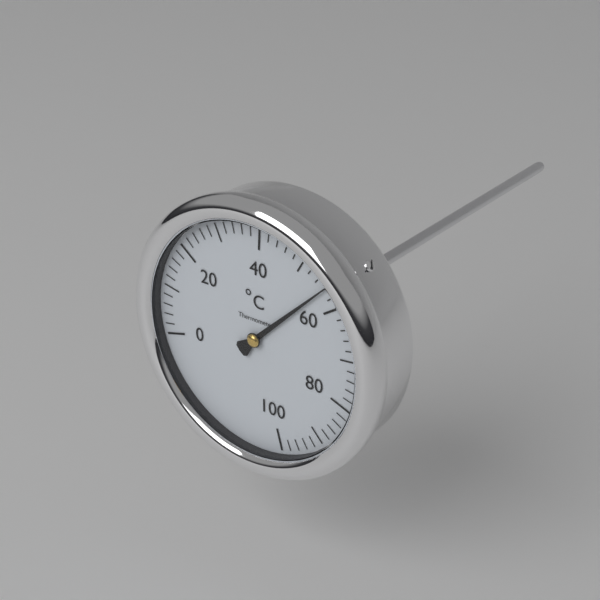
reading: 56 °C
